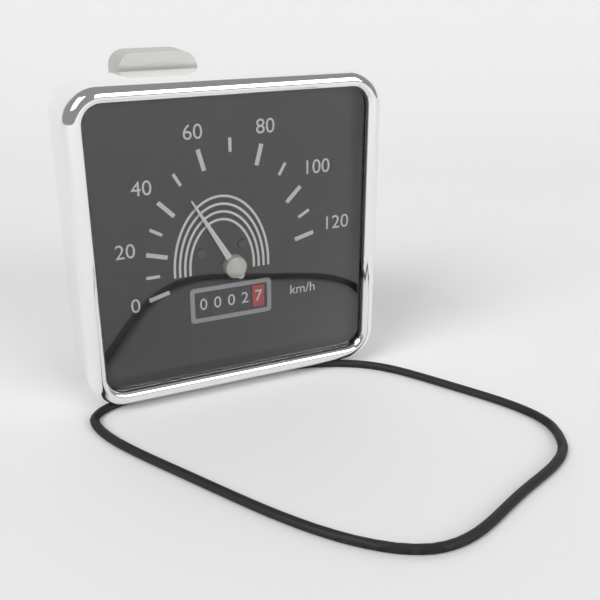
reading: 50 km/h
